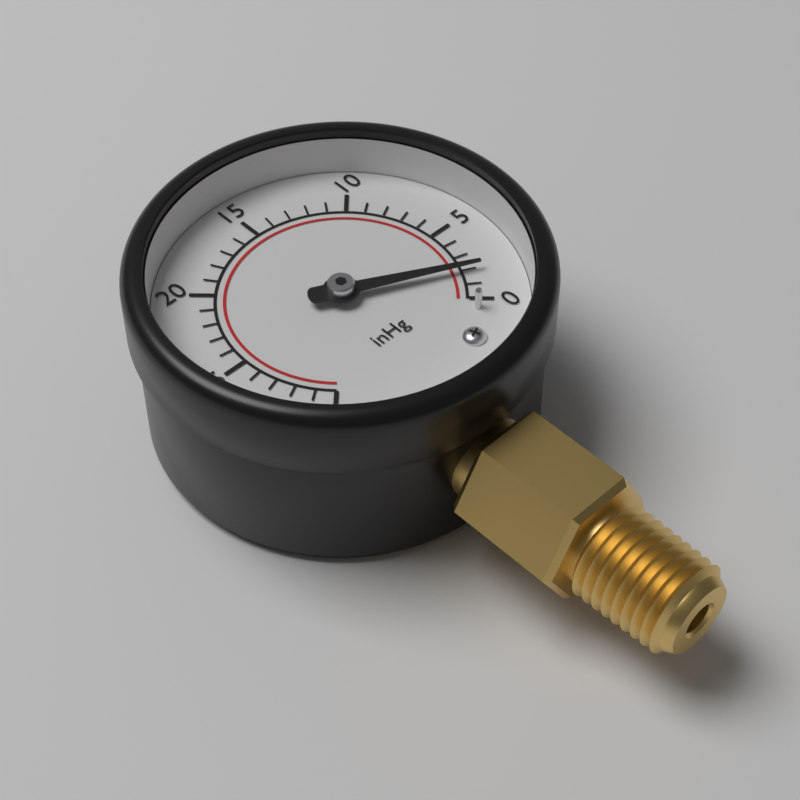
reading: 2 inHg
